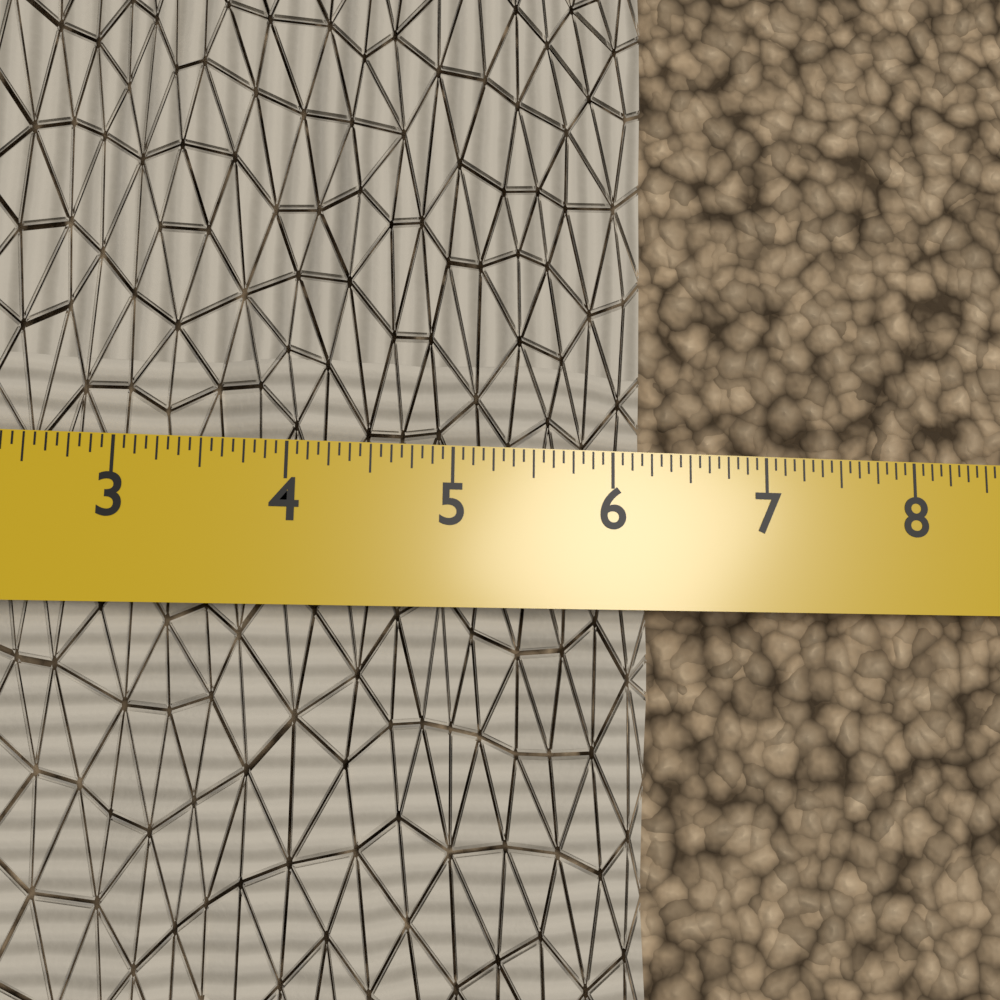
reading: 6.2500 in
